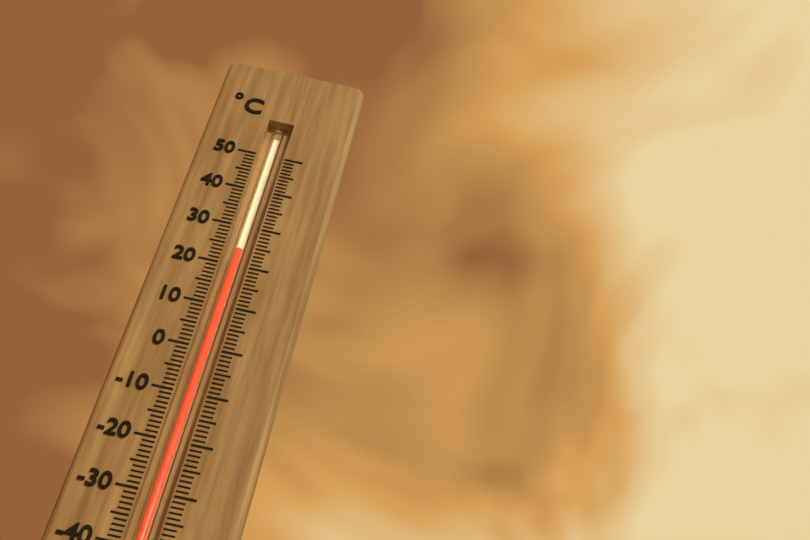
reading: 24 °C
